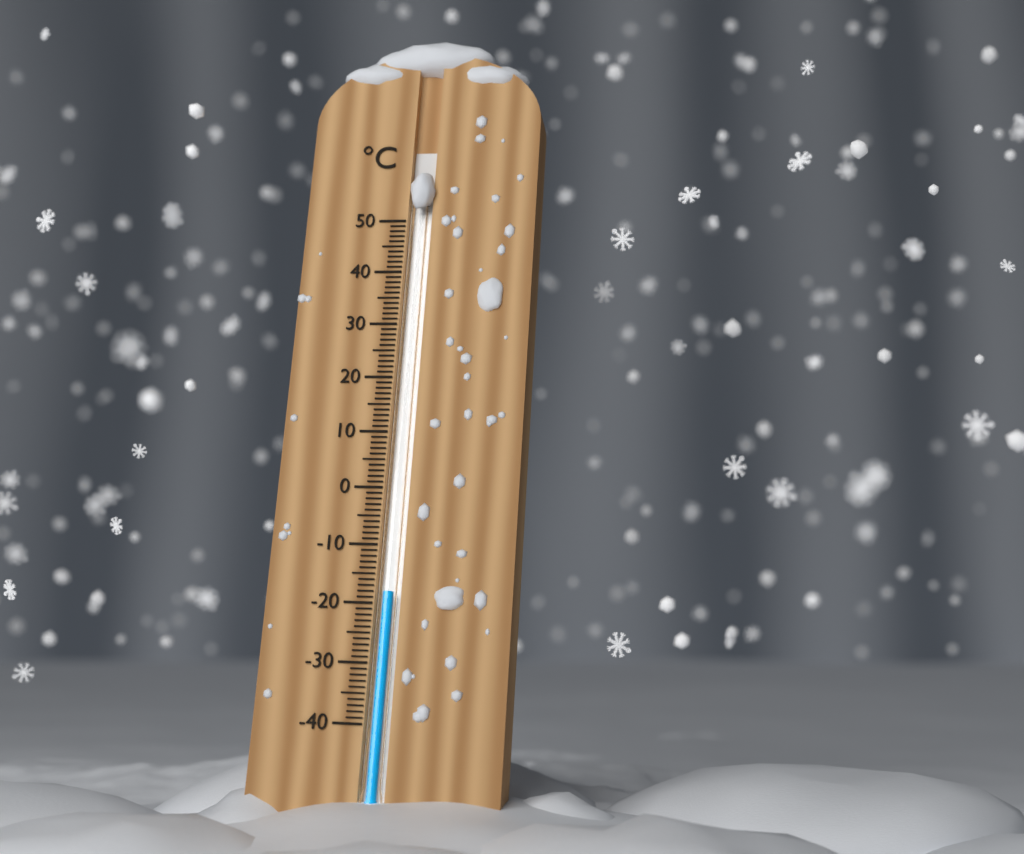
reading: -18 °C
